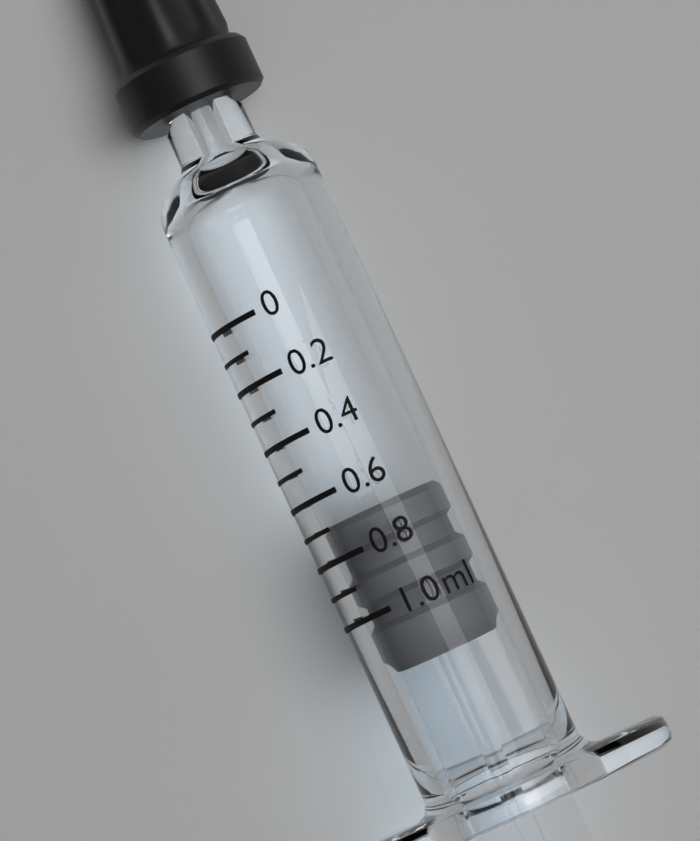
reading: 0.7 ml
